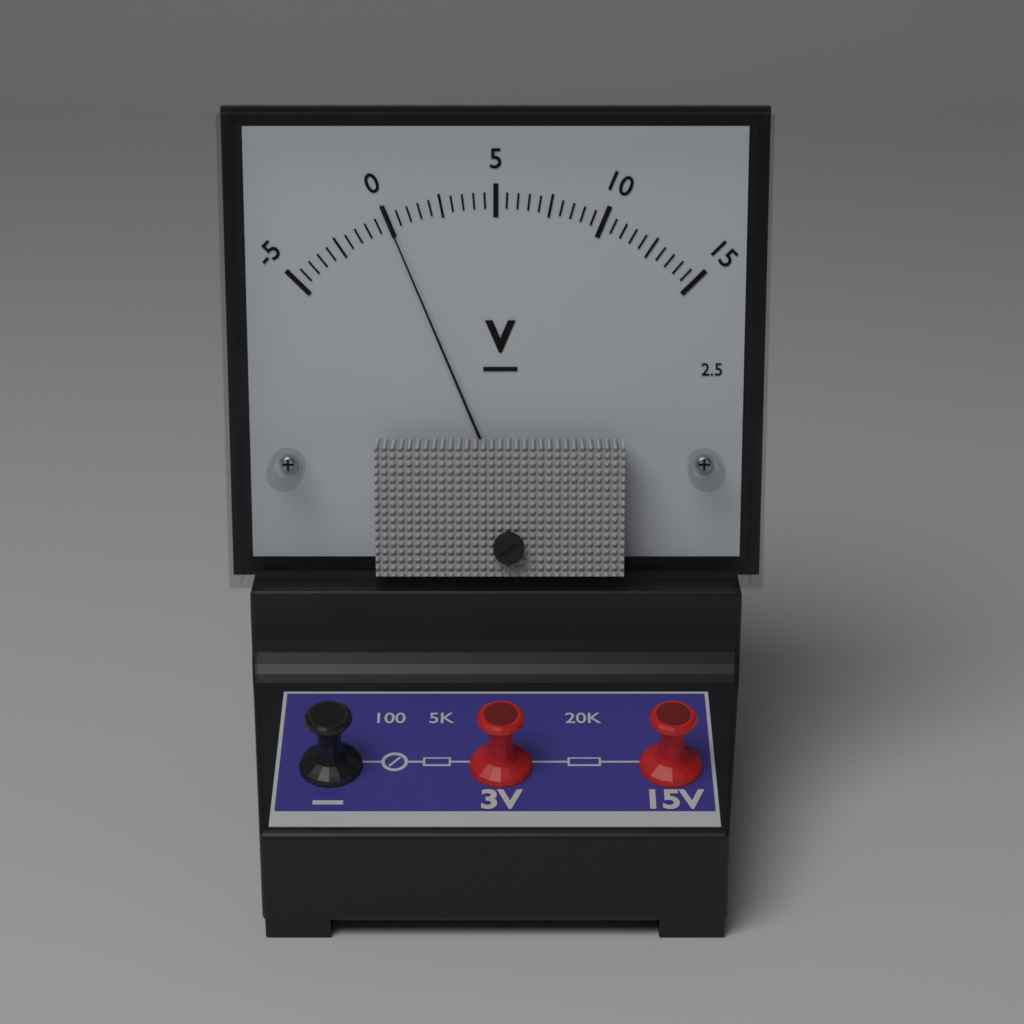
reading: 0.0 V
